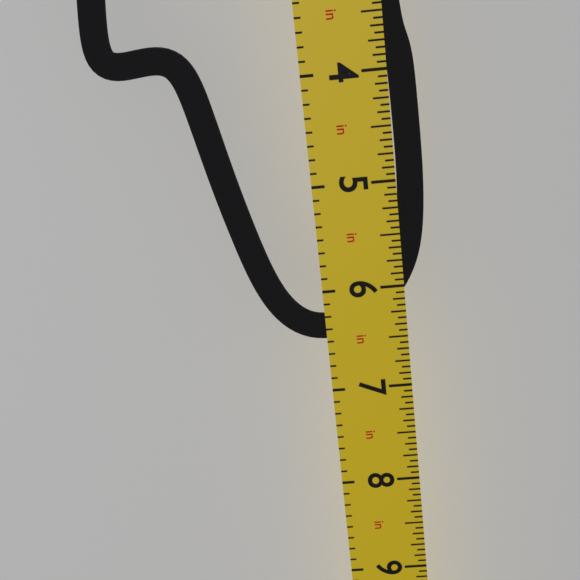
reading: 6.5000 in
